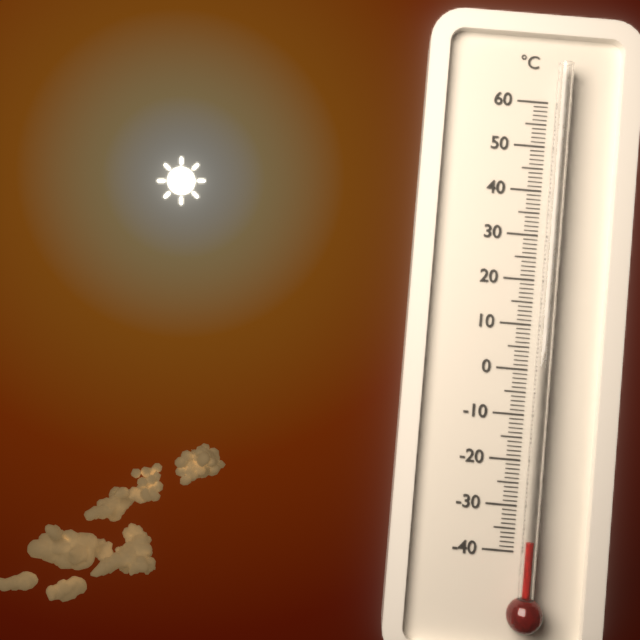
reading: -37 °C
